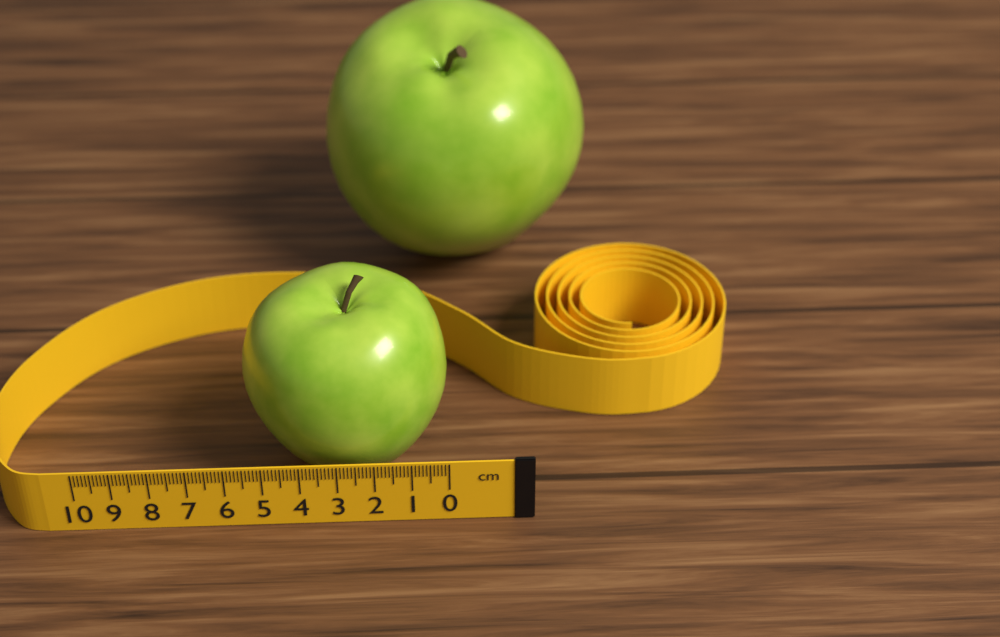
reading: 5.6 cm
